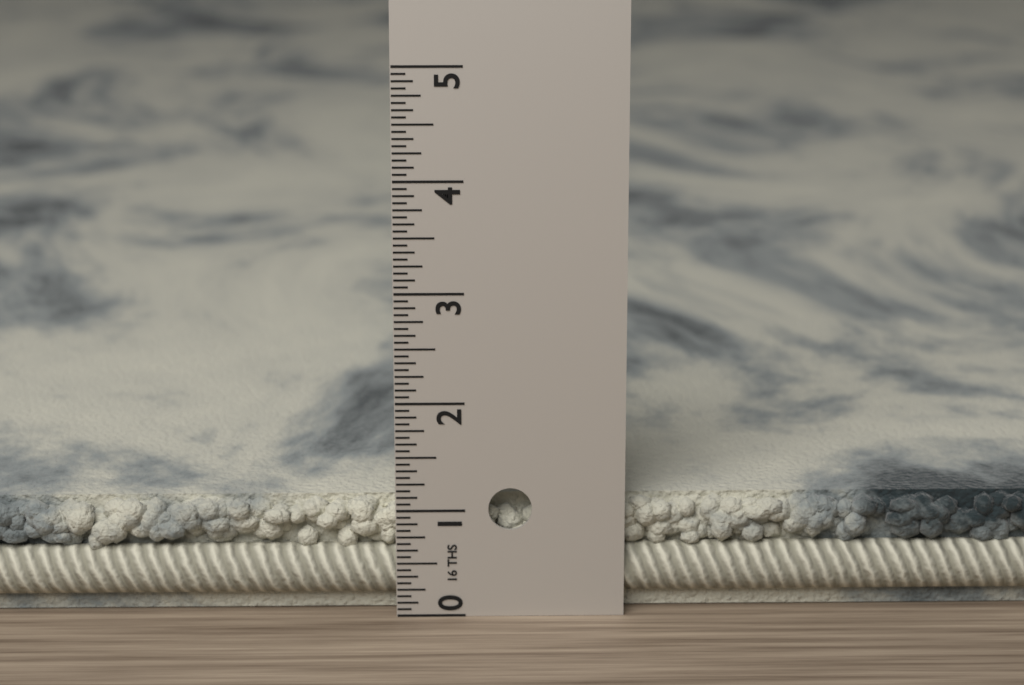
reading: 1.0625 in
